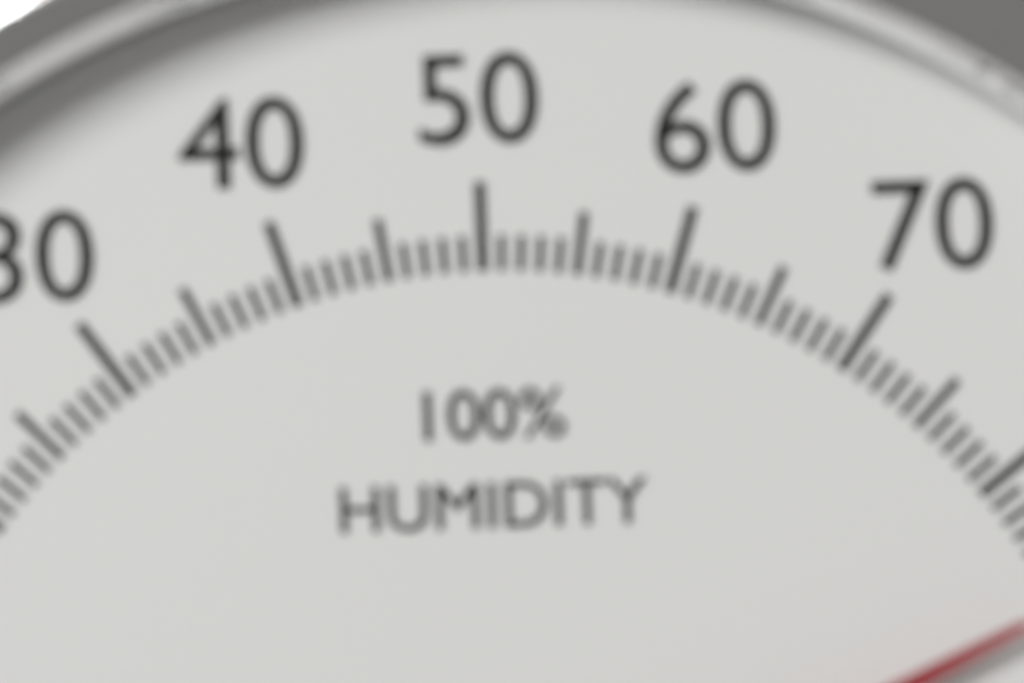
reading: 87 %
